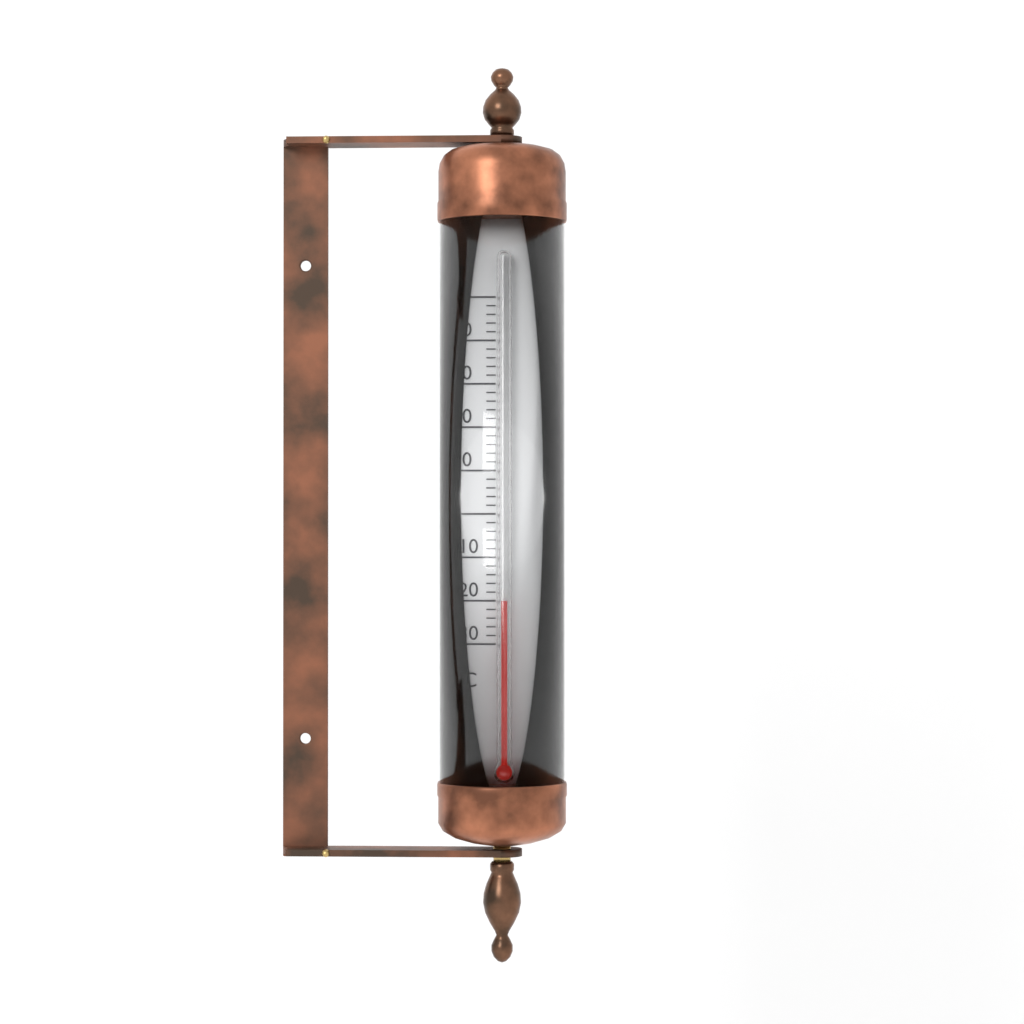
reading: -20 °C
